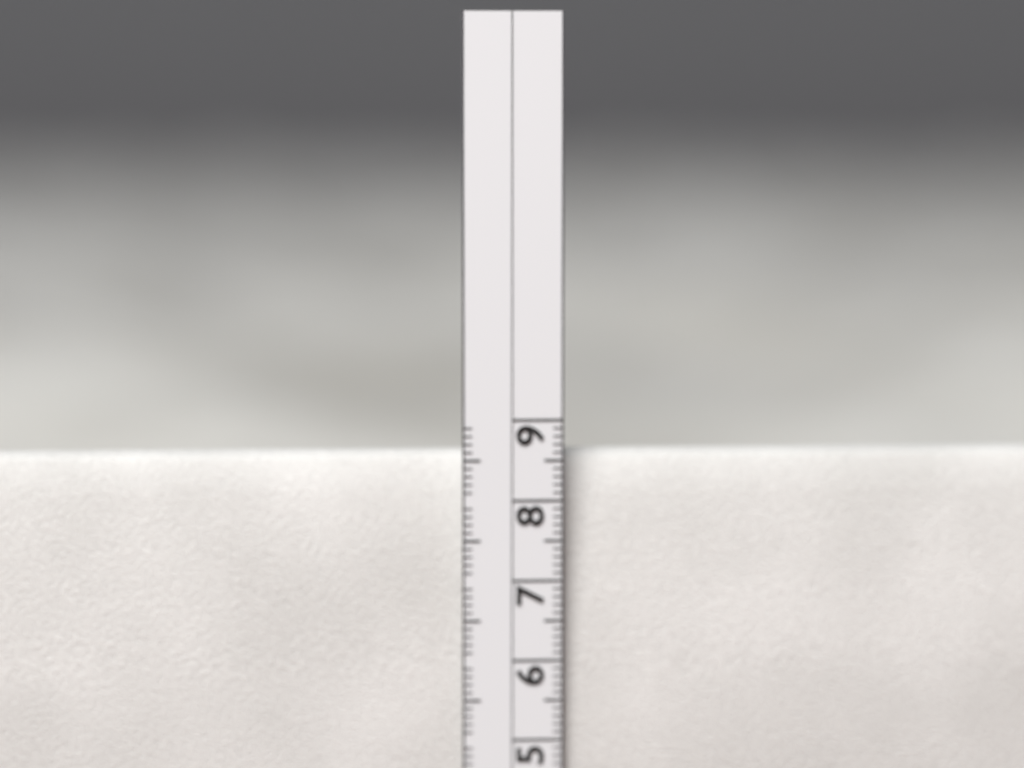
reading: 8.6 cm
